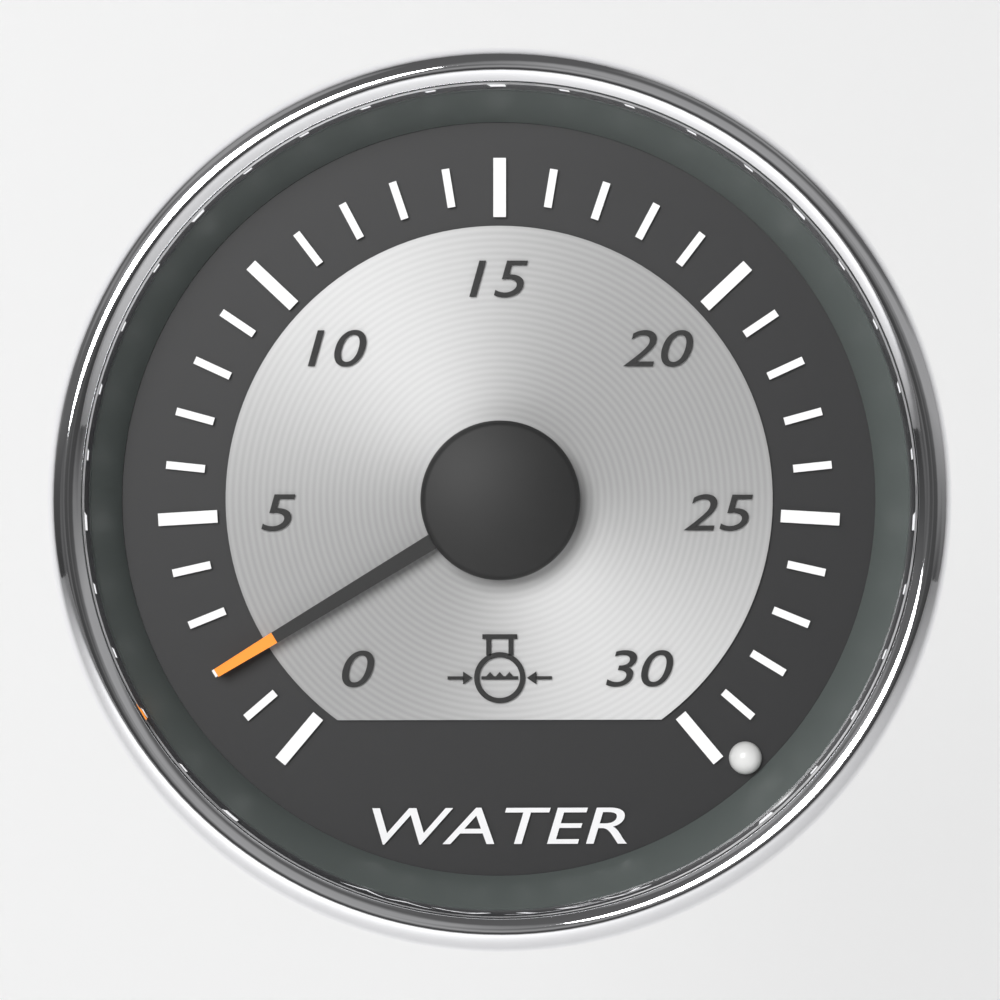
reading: 2 (no unit)
